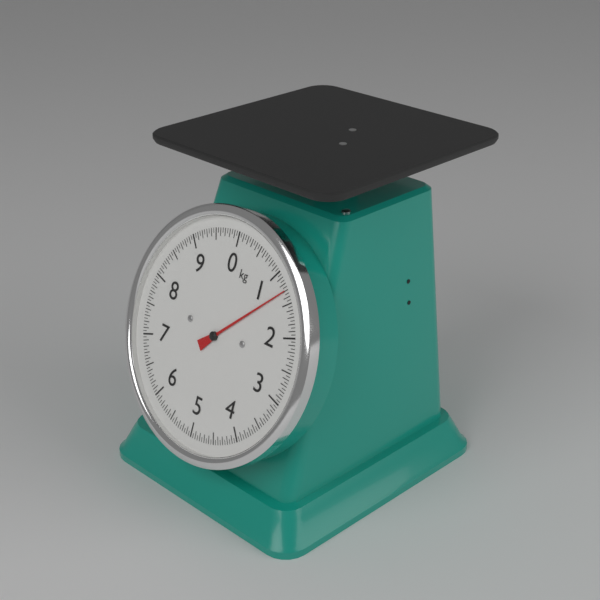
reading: 1.30 kg
